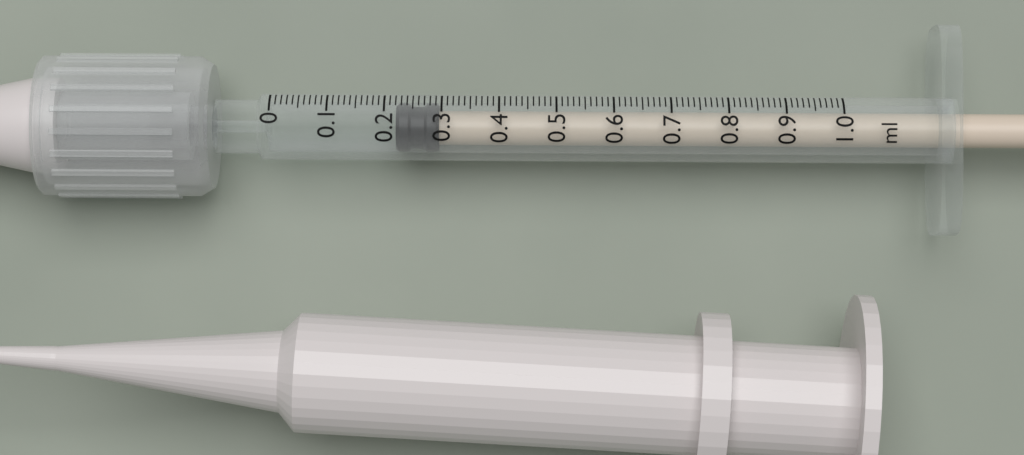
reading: 0.22 ml
